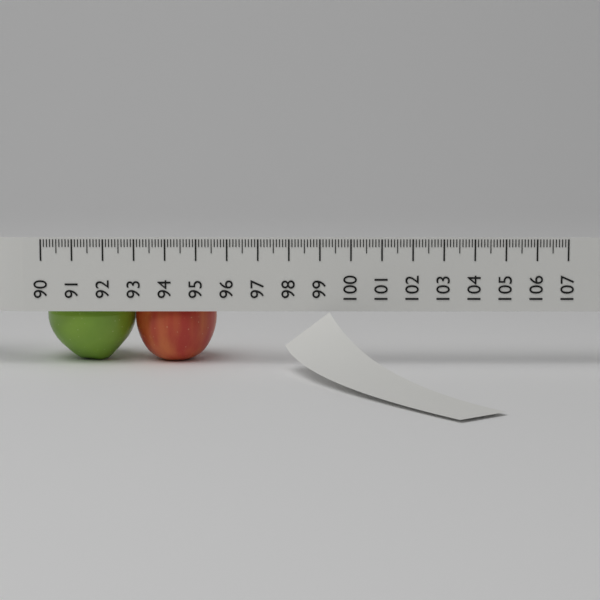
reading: 95.6 (no unit)
